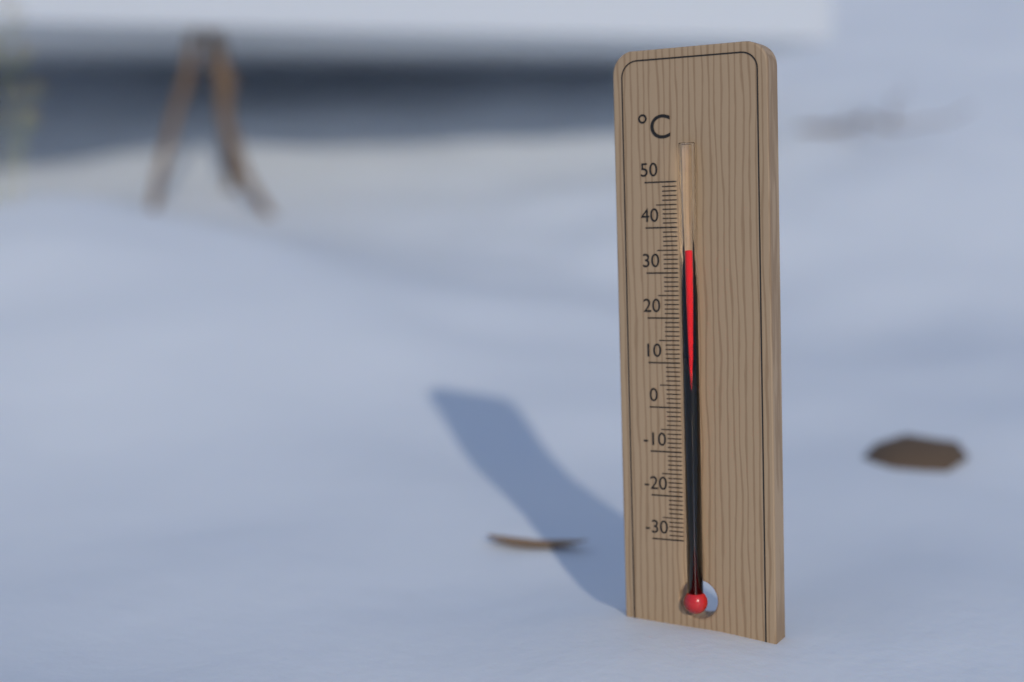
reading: 35 °C
